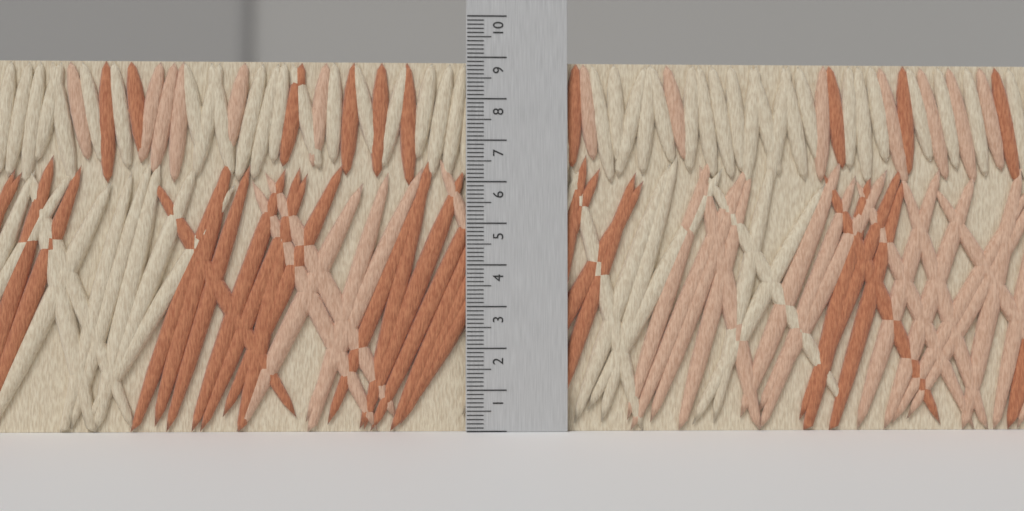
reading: 8.9 (no unit)
